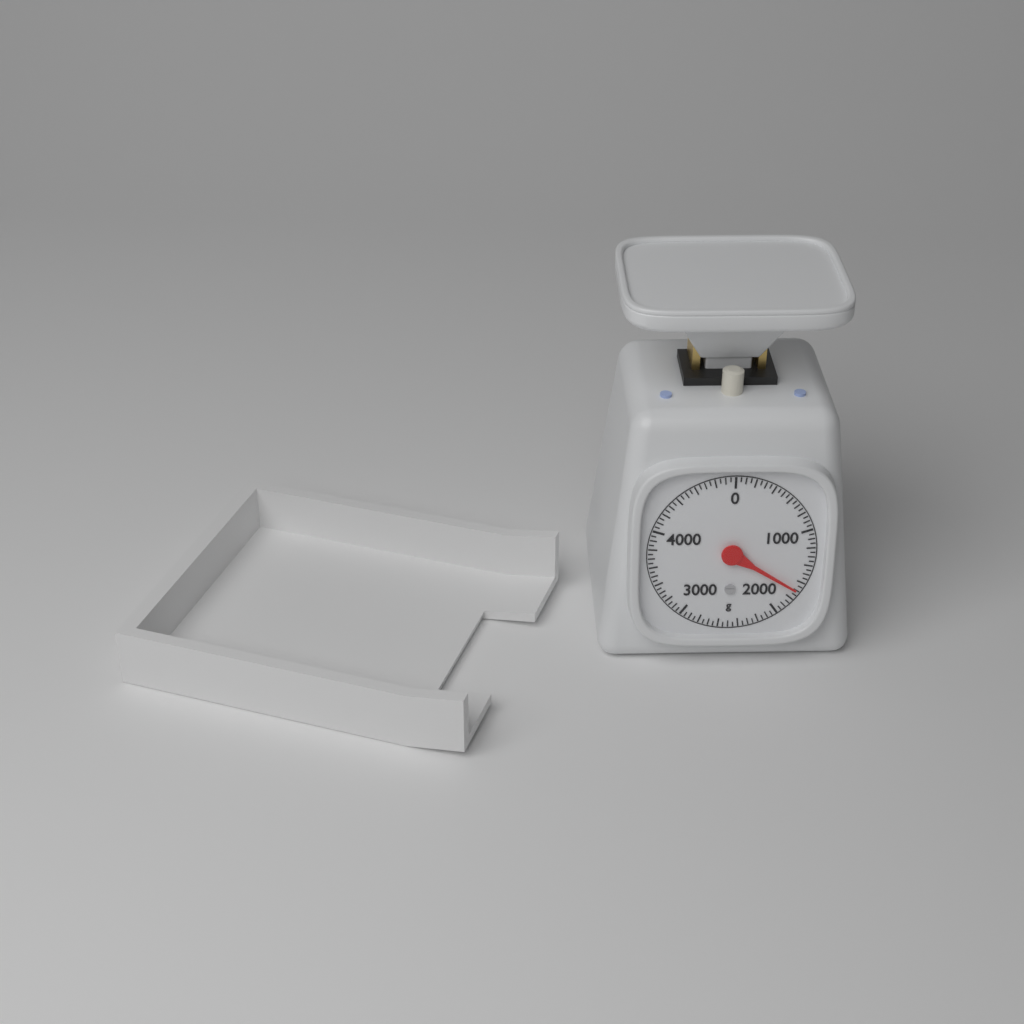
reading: 1700 g
